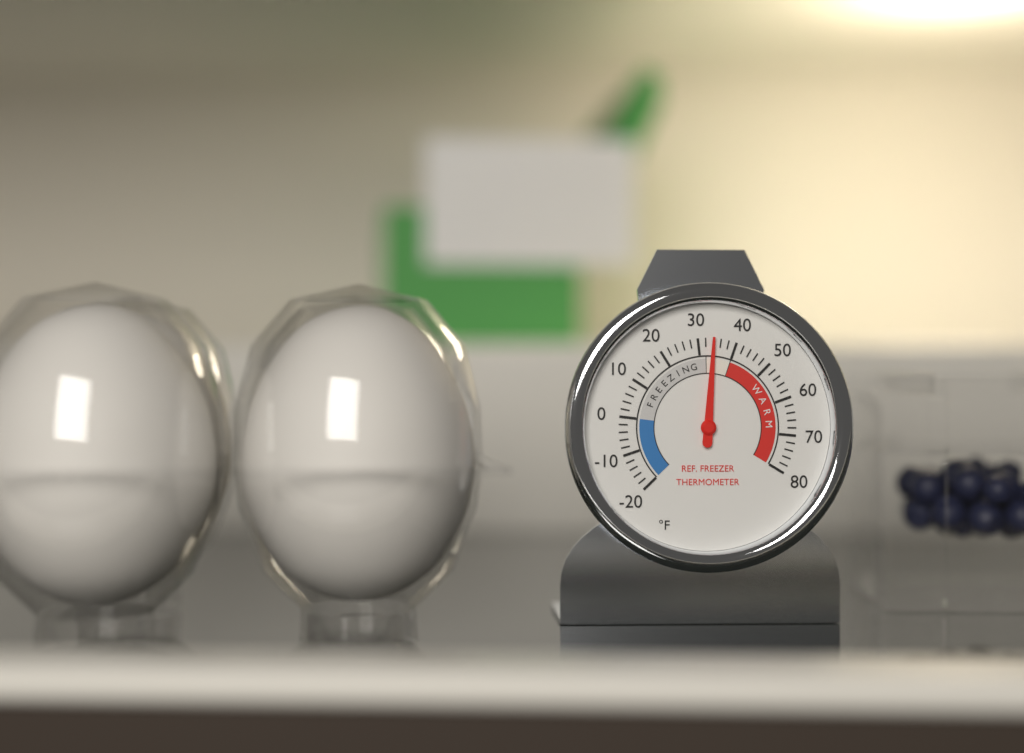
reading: 34 °F
